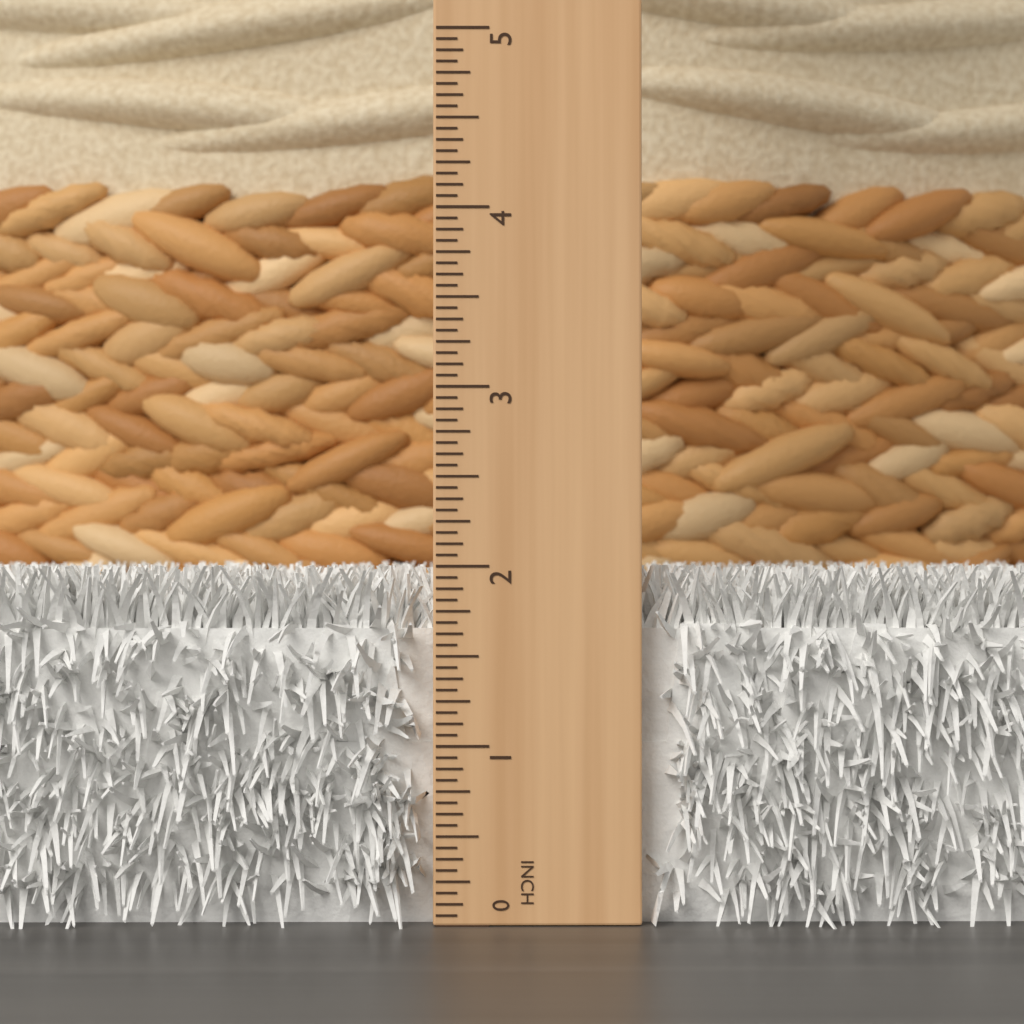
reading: 2.0000 in
